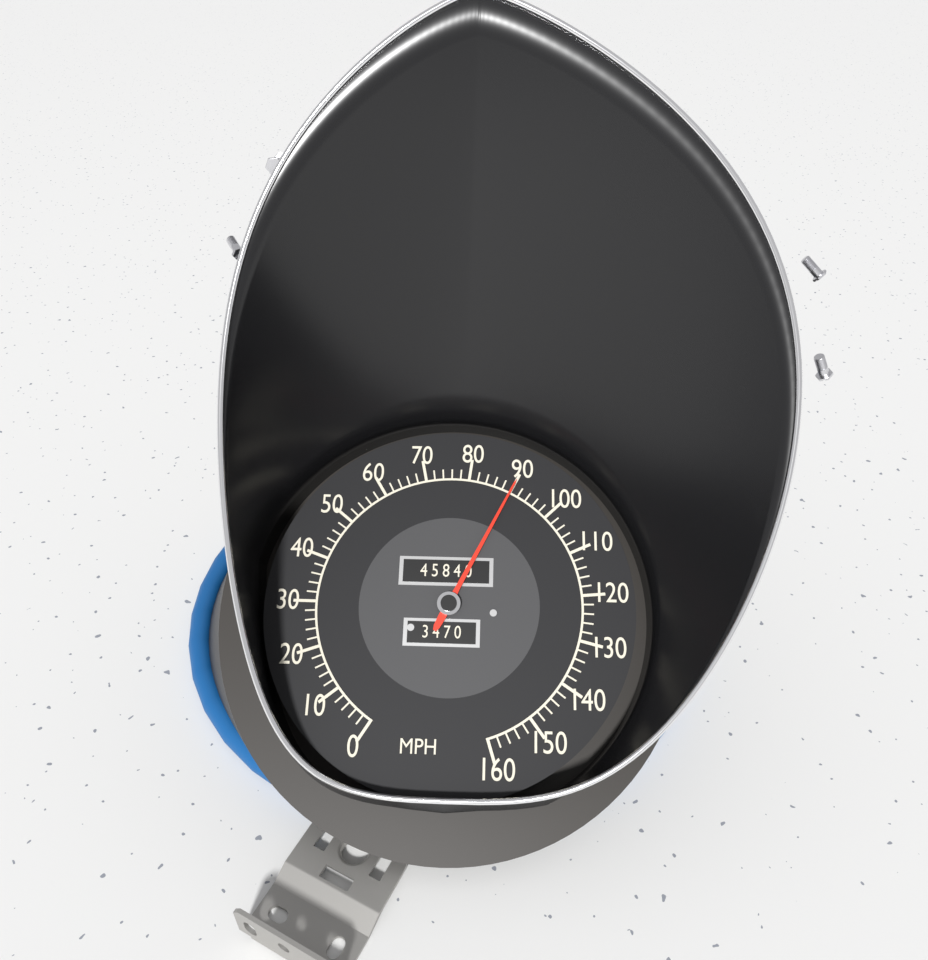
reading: 90 MPH
